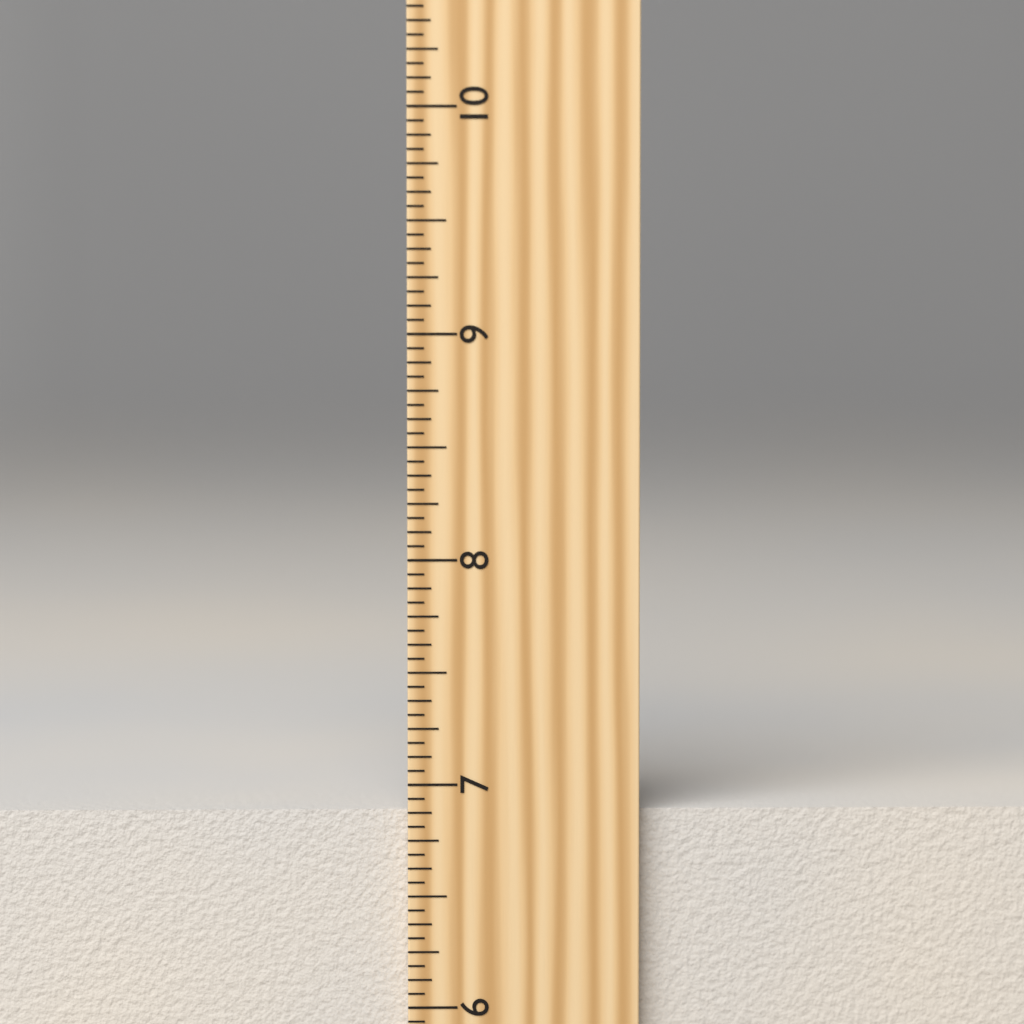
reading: 6.8750 inch
